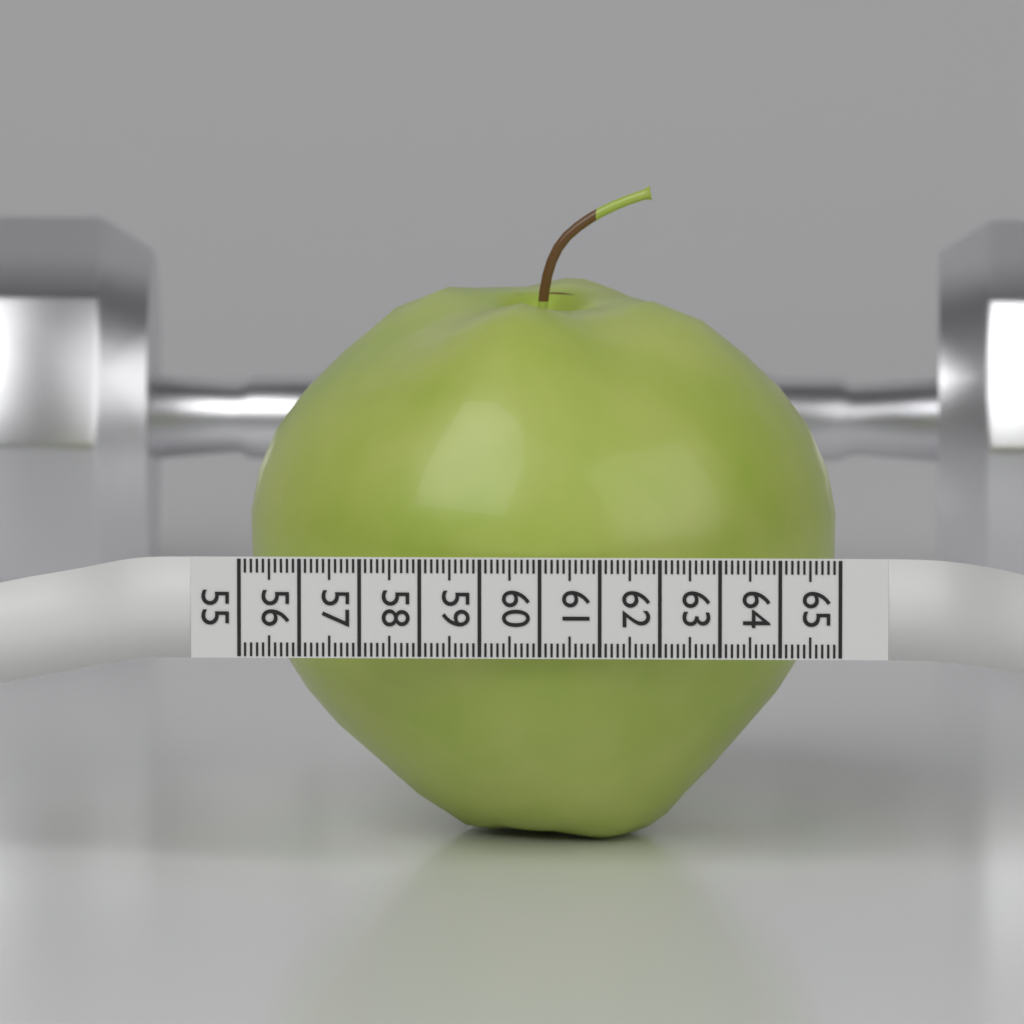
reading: 64.9 (no unit)
